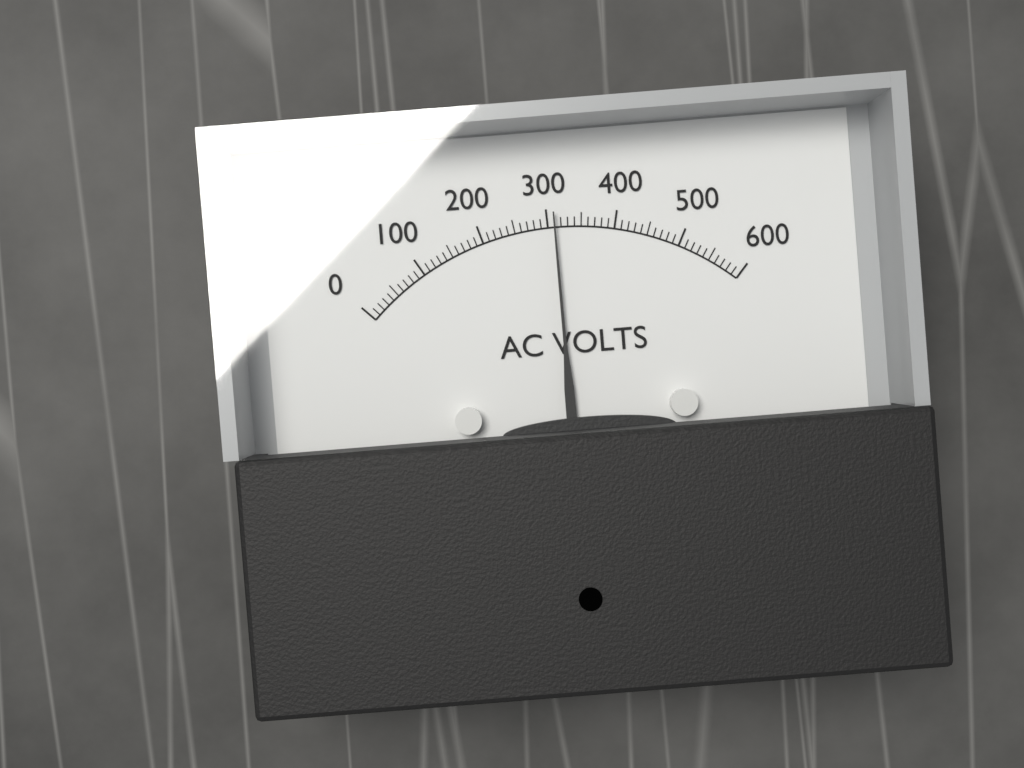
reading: 310 V
